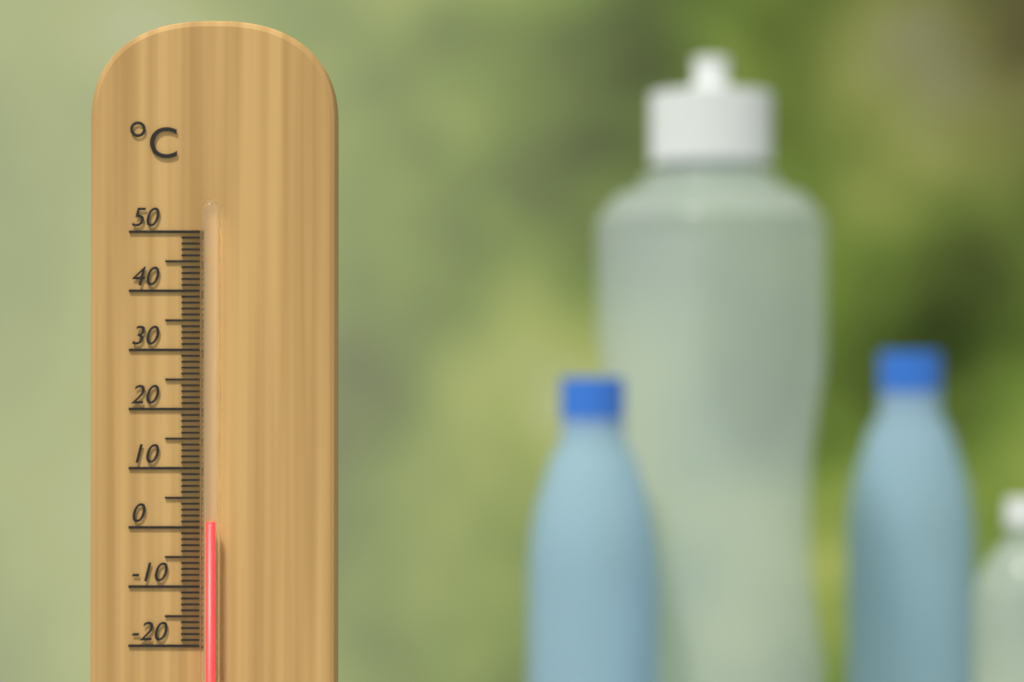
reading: 1 °C
